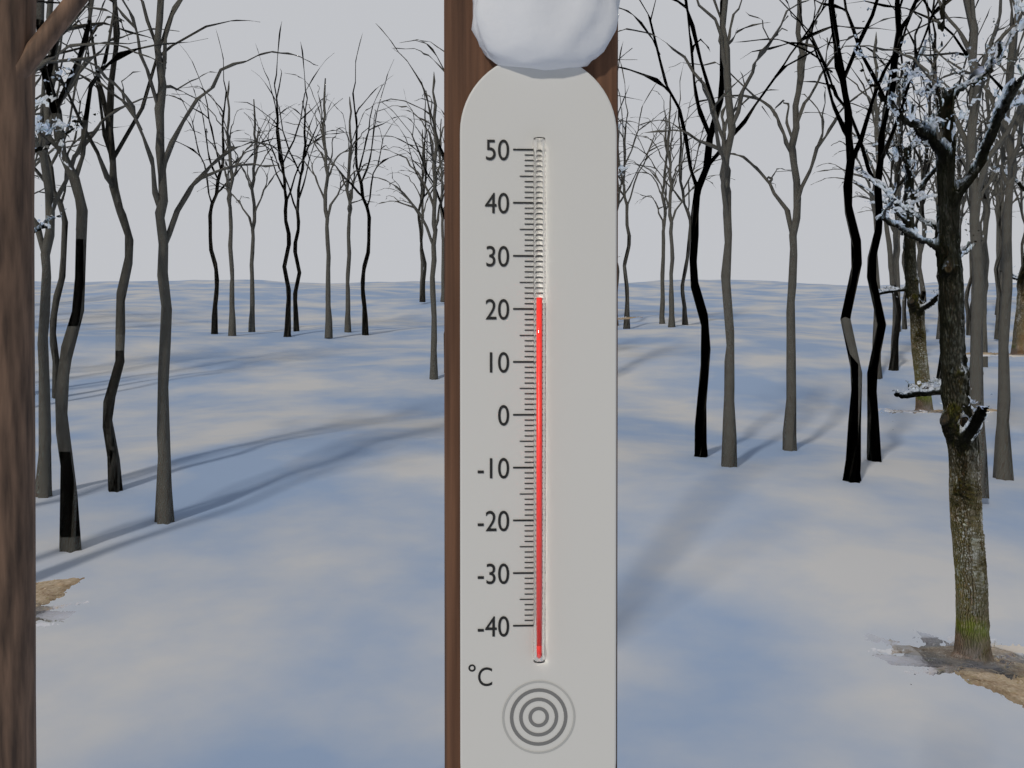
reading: 22 °C
